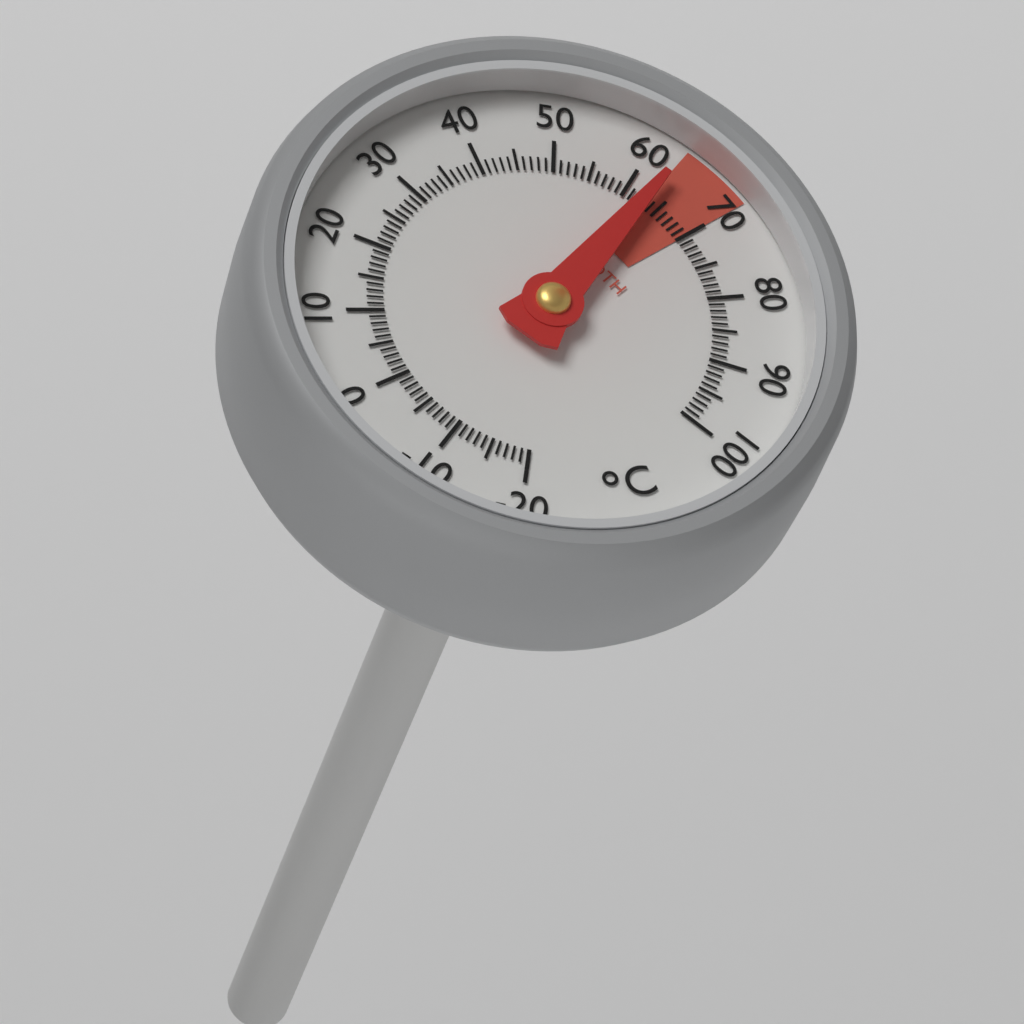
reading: 63 °C
